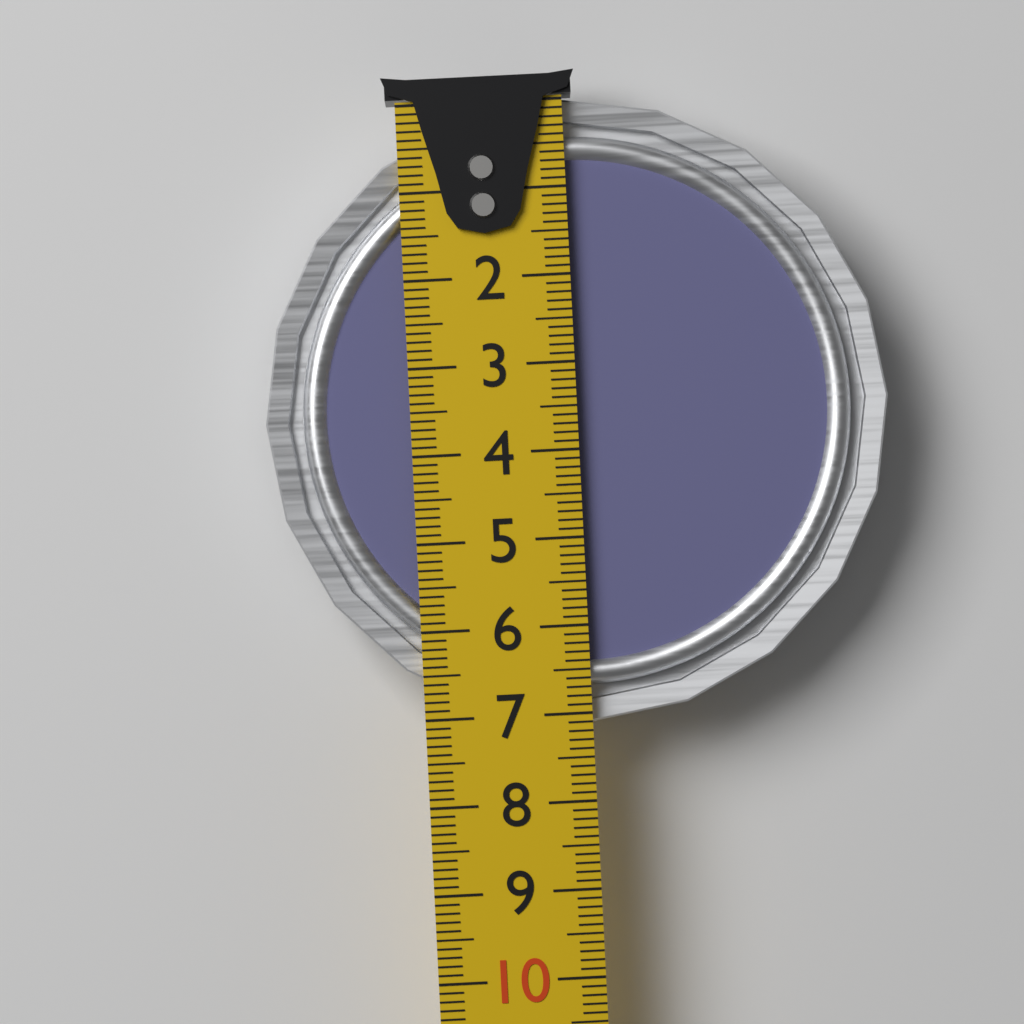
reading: 7.1 cm
